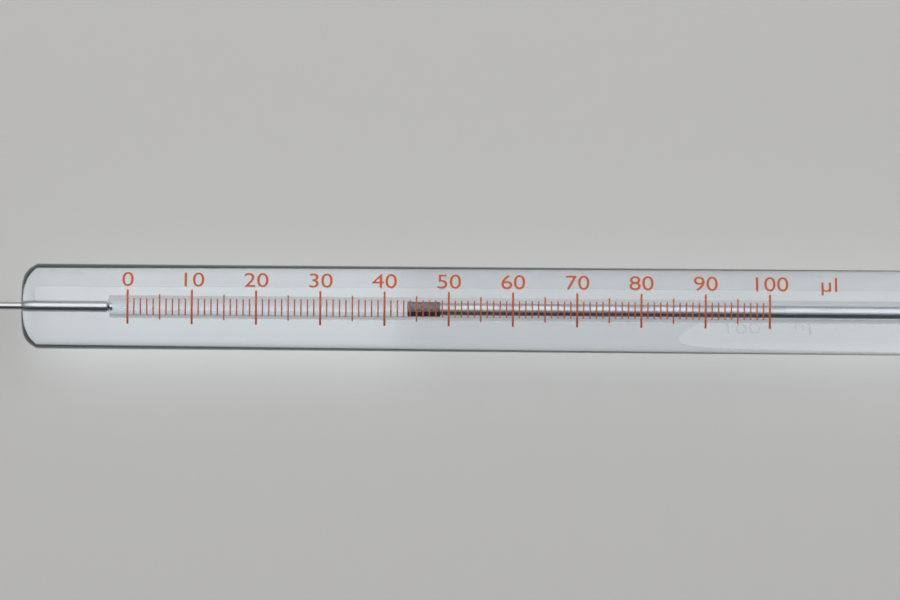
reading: 44 µl
